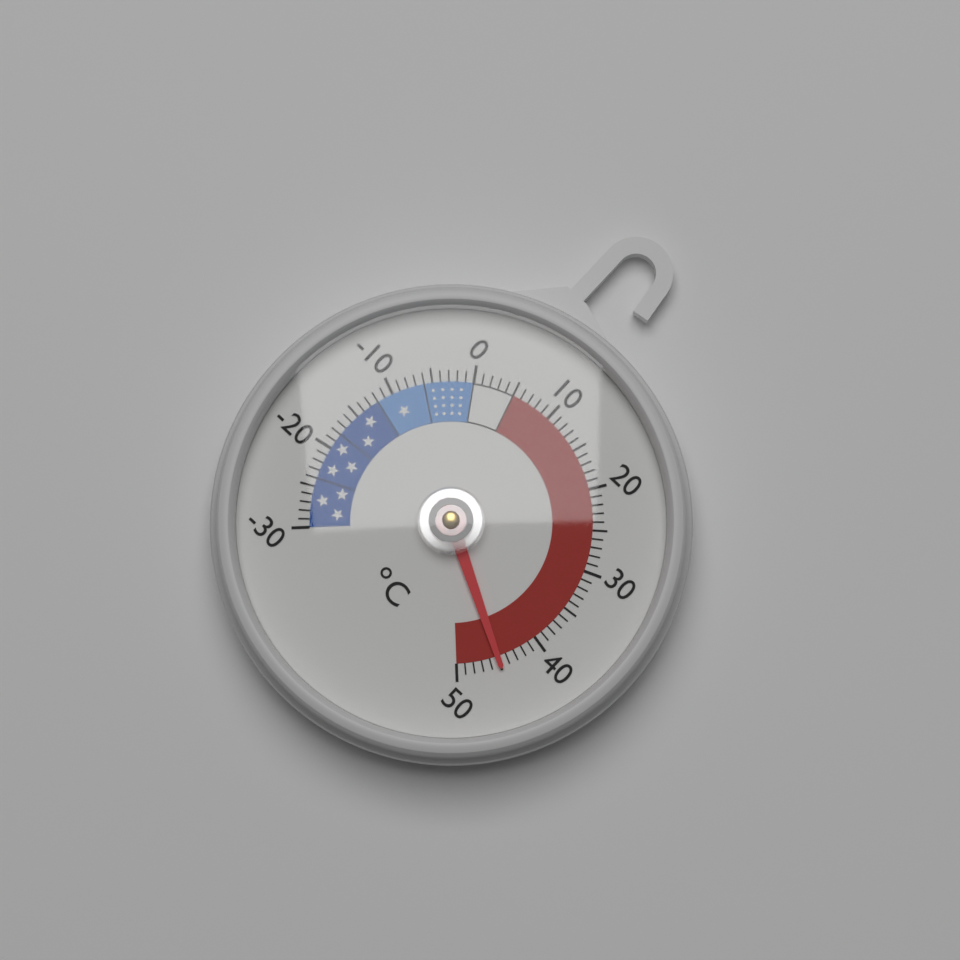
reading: 45 °C
